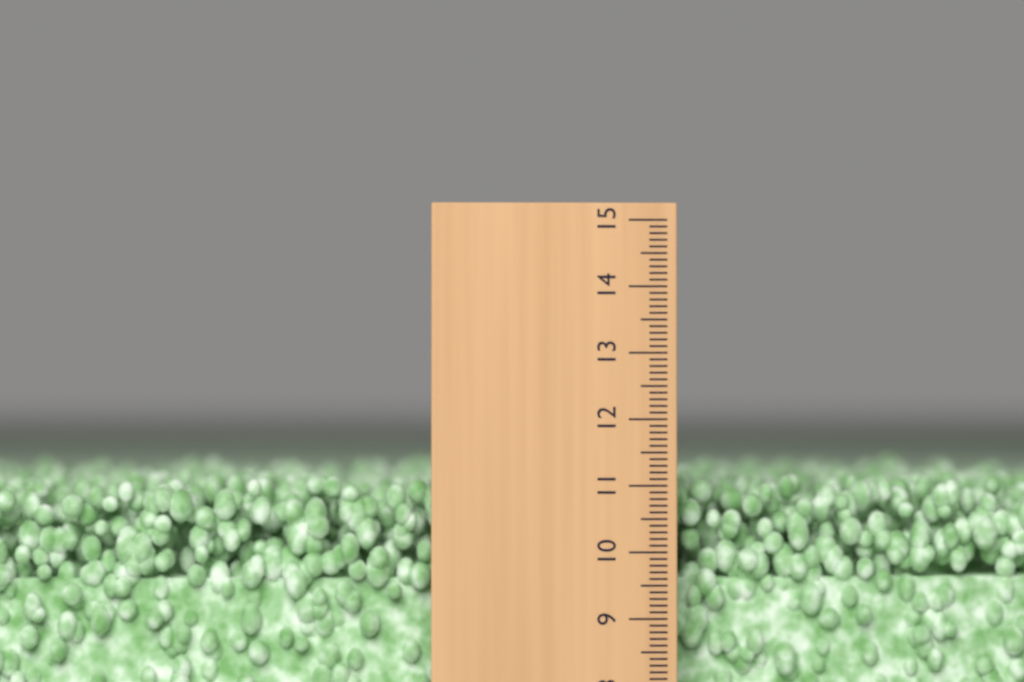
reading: 11.1 (no unit)
